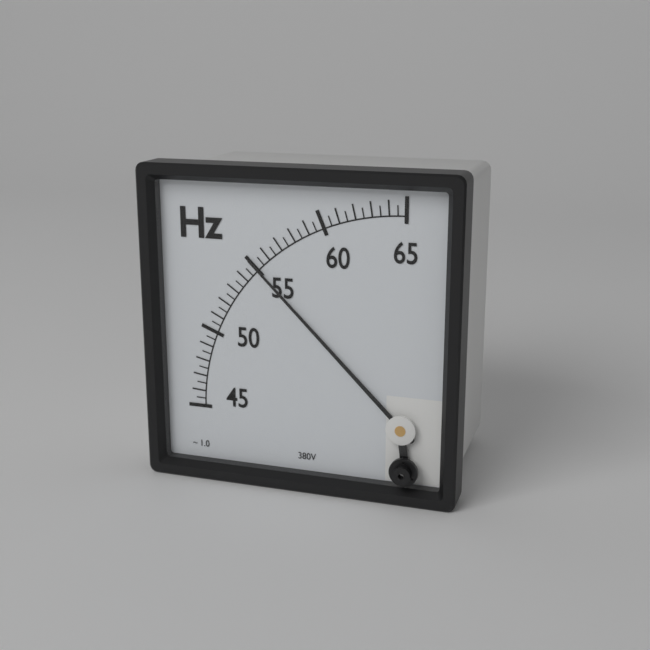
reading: 55.0 Hz
